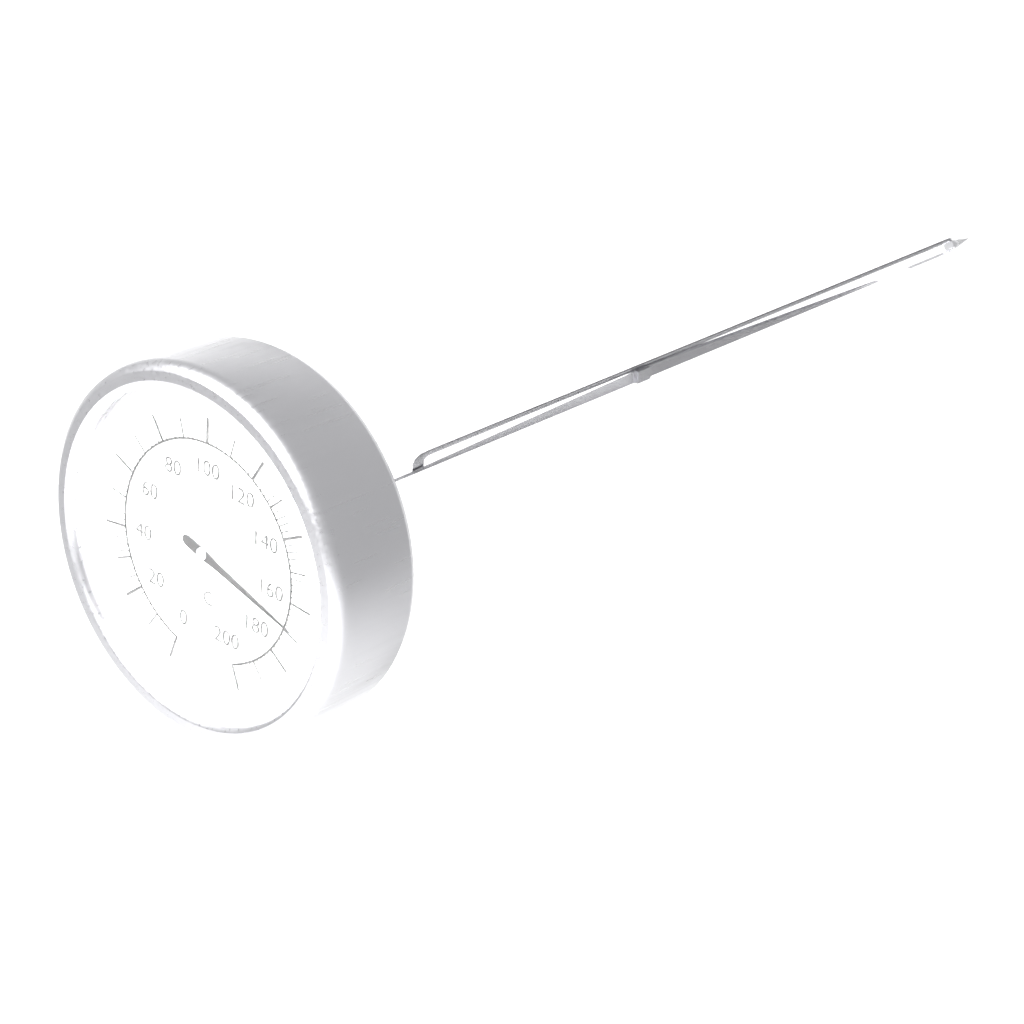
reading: 168 °C
